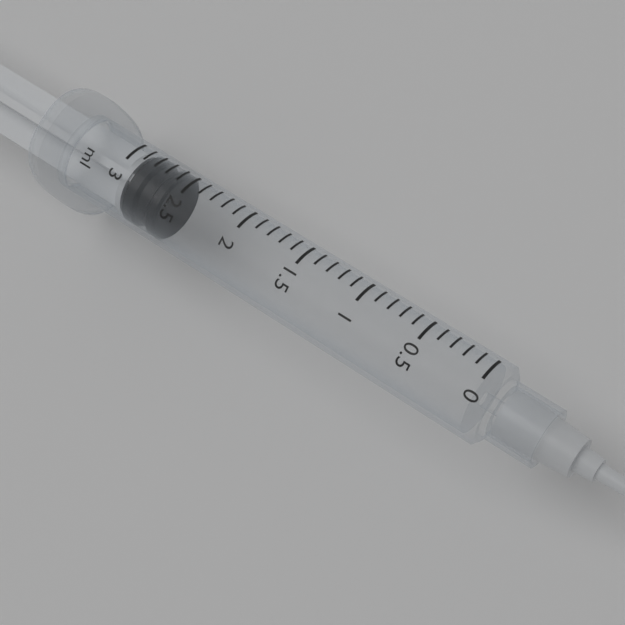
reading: 2.6 ml
